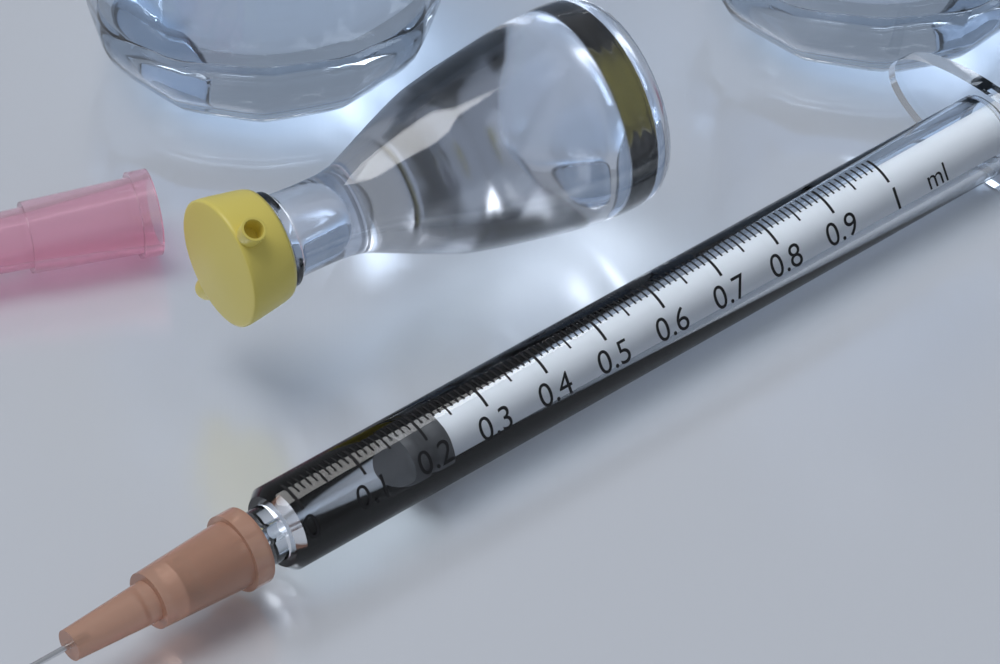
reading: 0.18 ml
